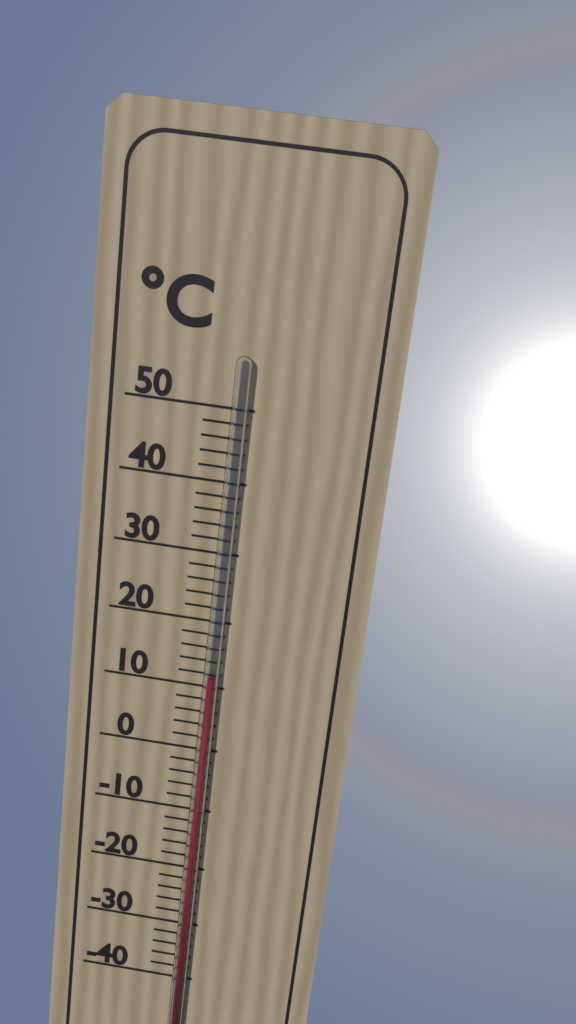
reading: 12 °C
